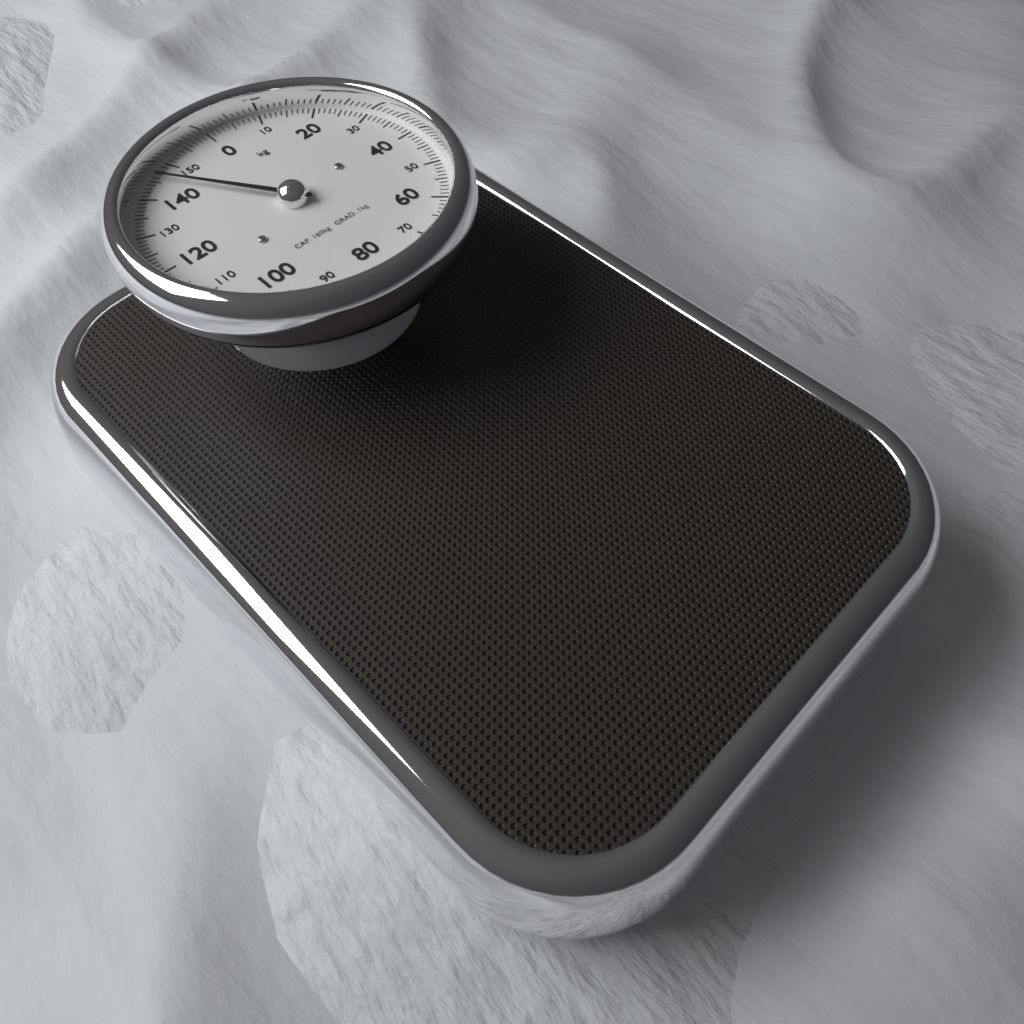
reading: 146 kg
